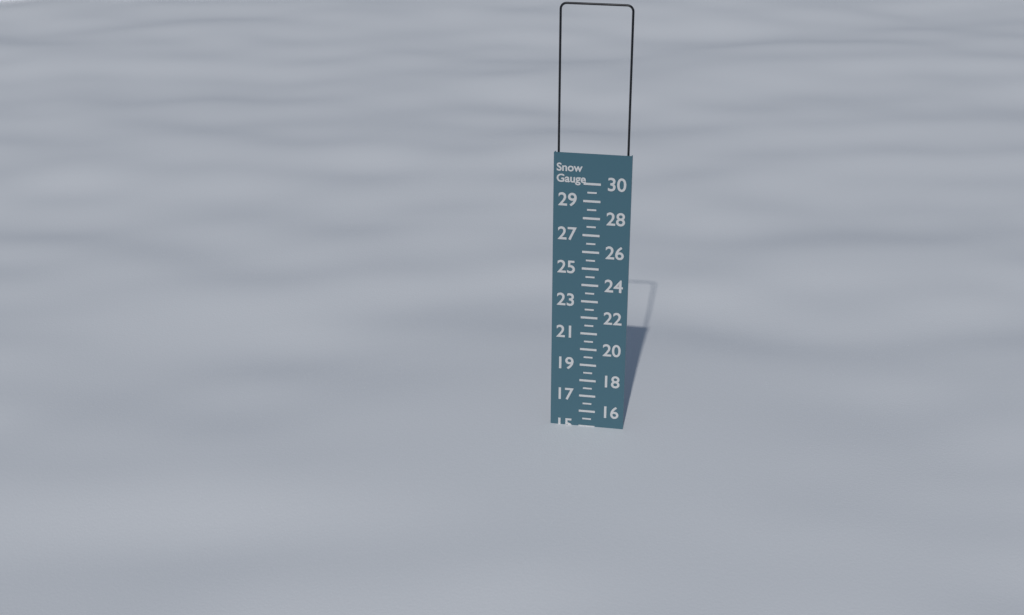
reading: 15.0 (no unit)
